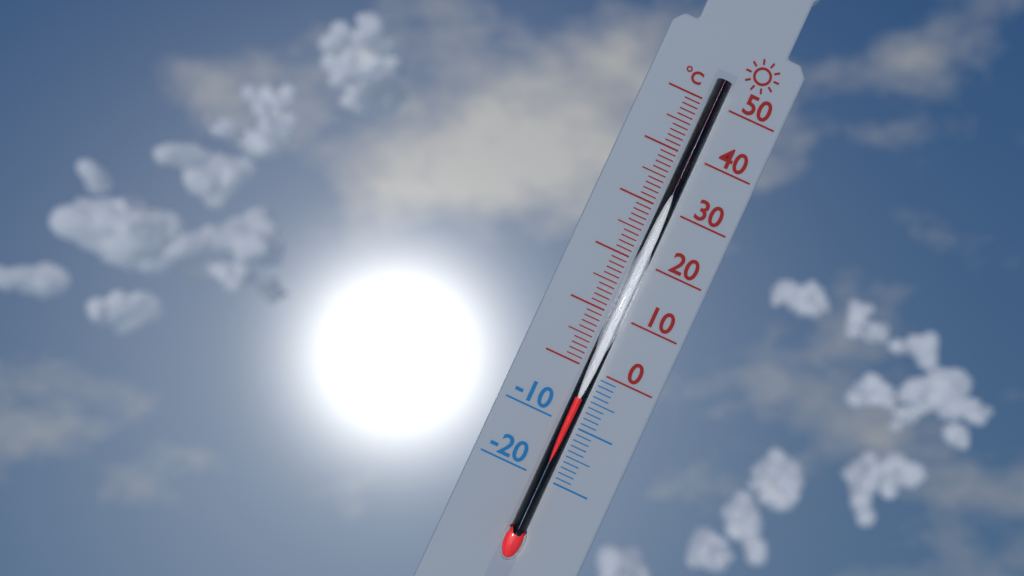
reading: -5 °C
